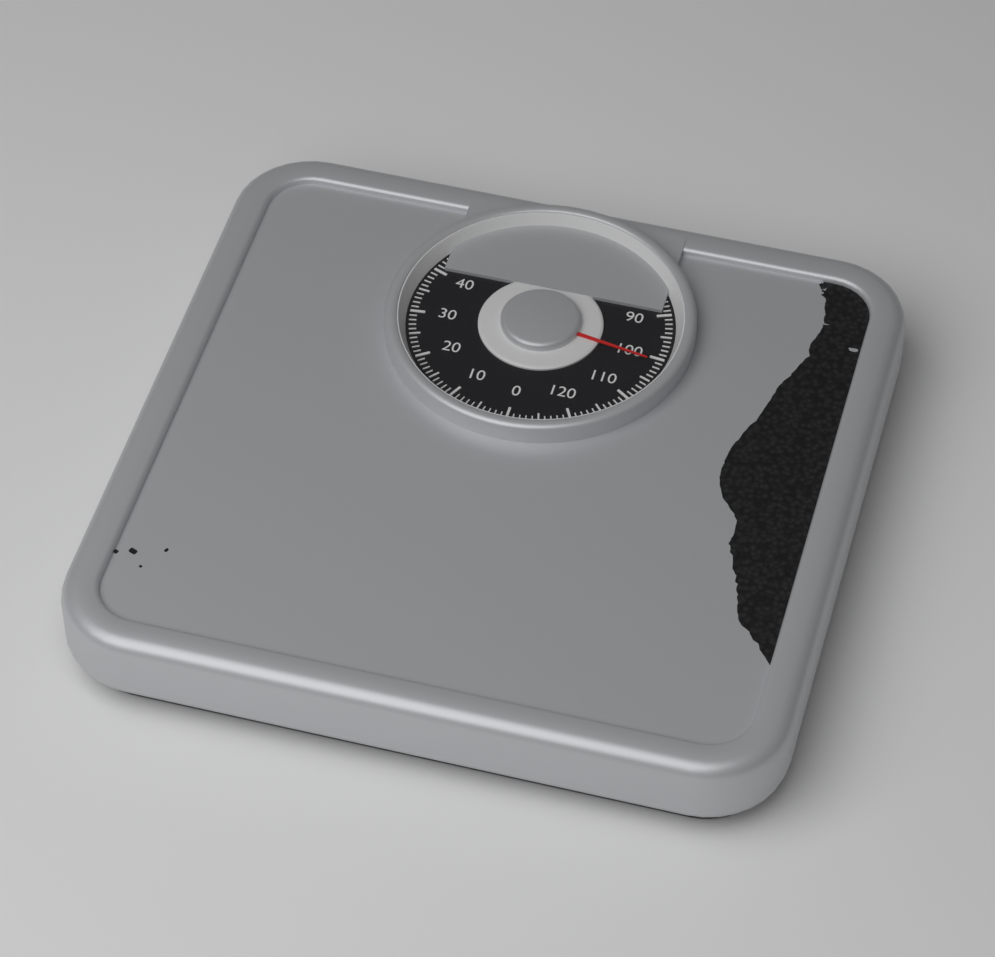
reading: 101 kg
